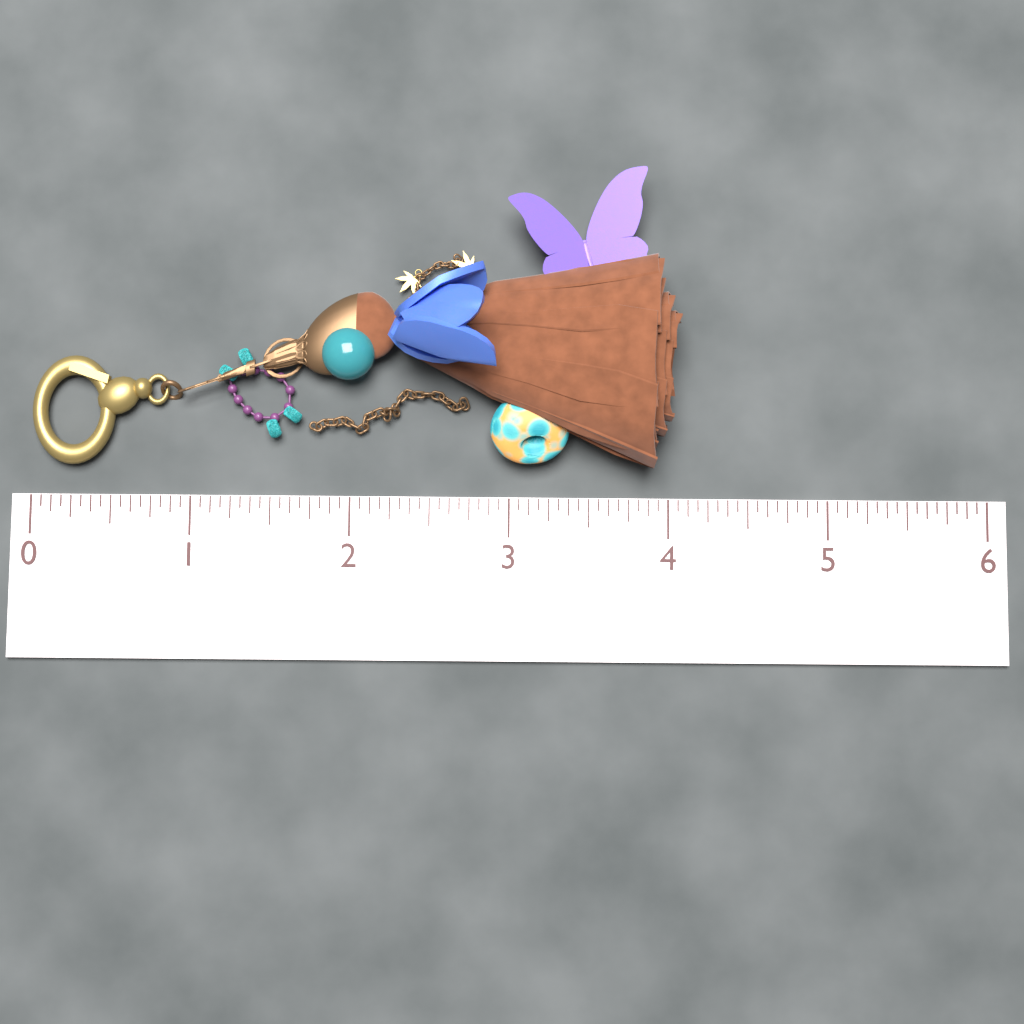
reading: 4.0625 (no unit)
